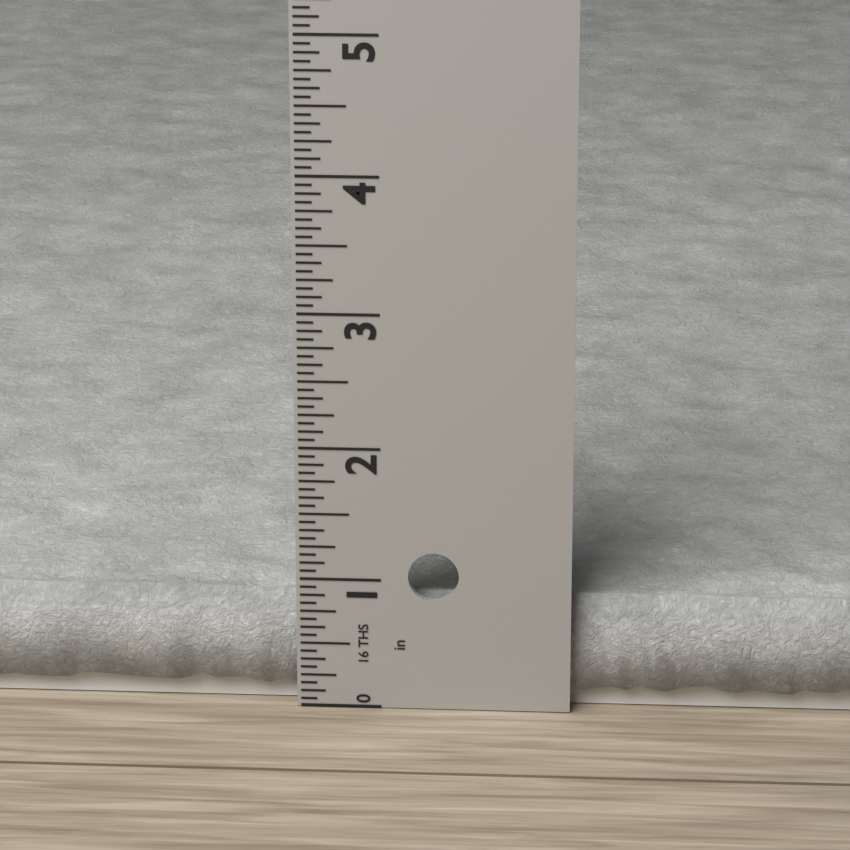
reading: 0.8750 in
